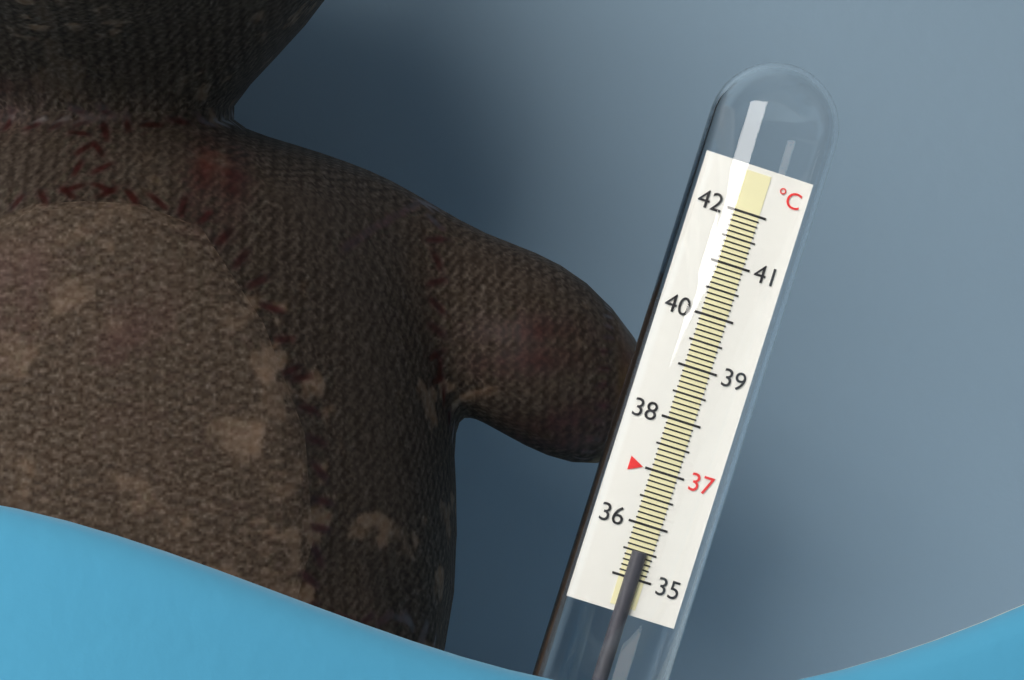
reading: 35.5 °C
